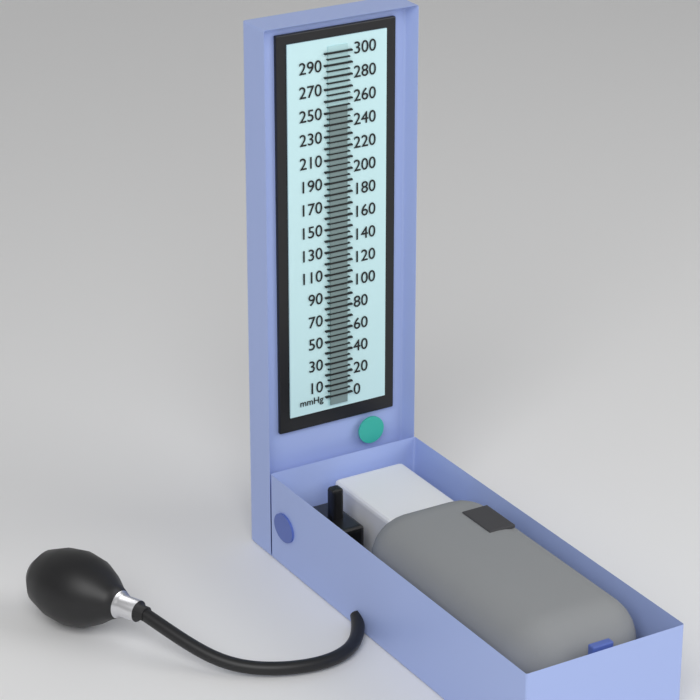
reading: 255 mmHg
